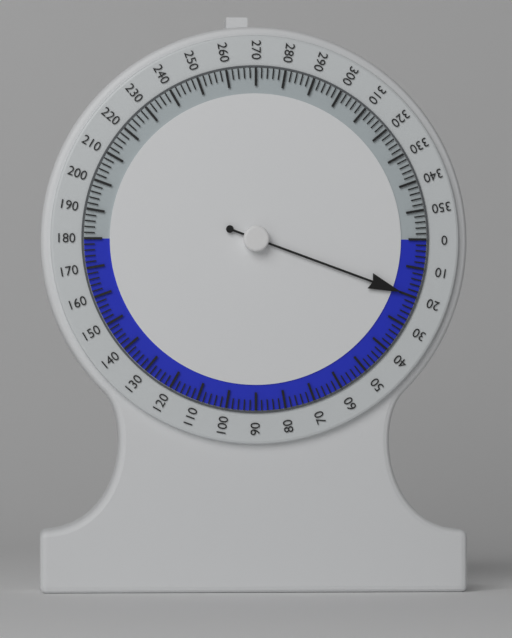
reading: 20 (no unit)
